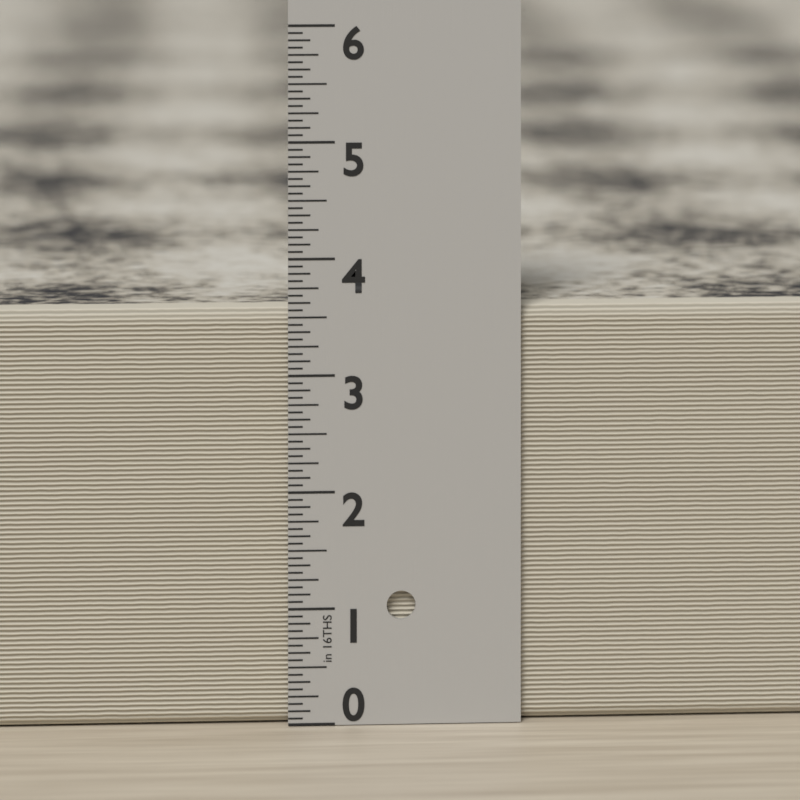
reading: 3.5625 in
